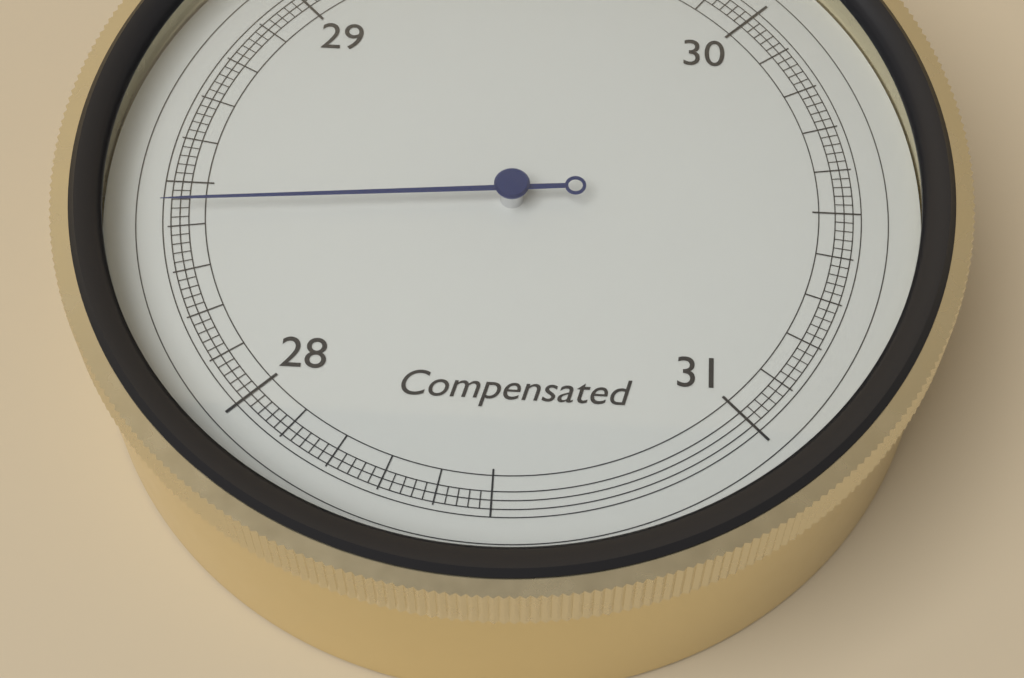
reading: 28.44 inHg
